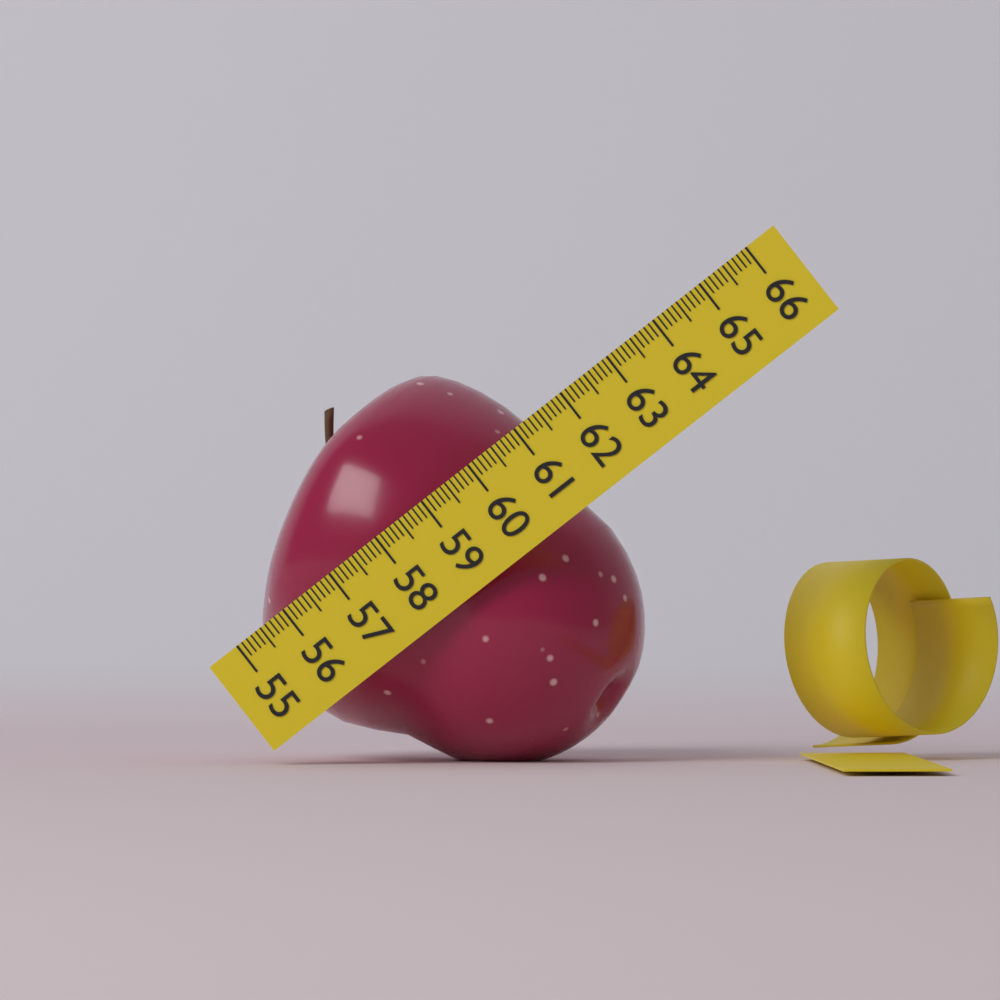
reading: 61.1 (no unit)
